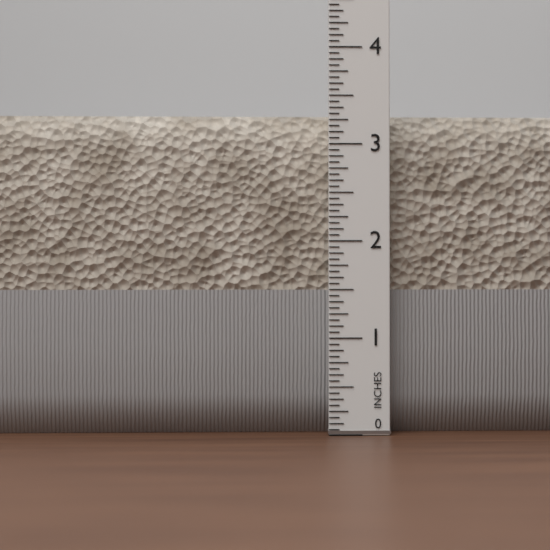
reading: 3.3125 in
